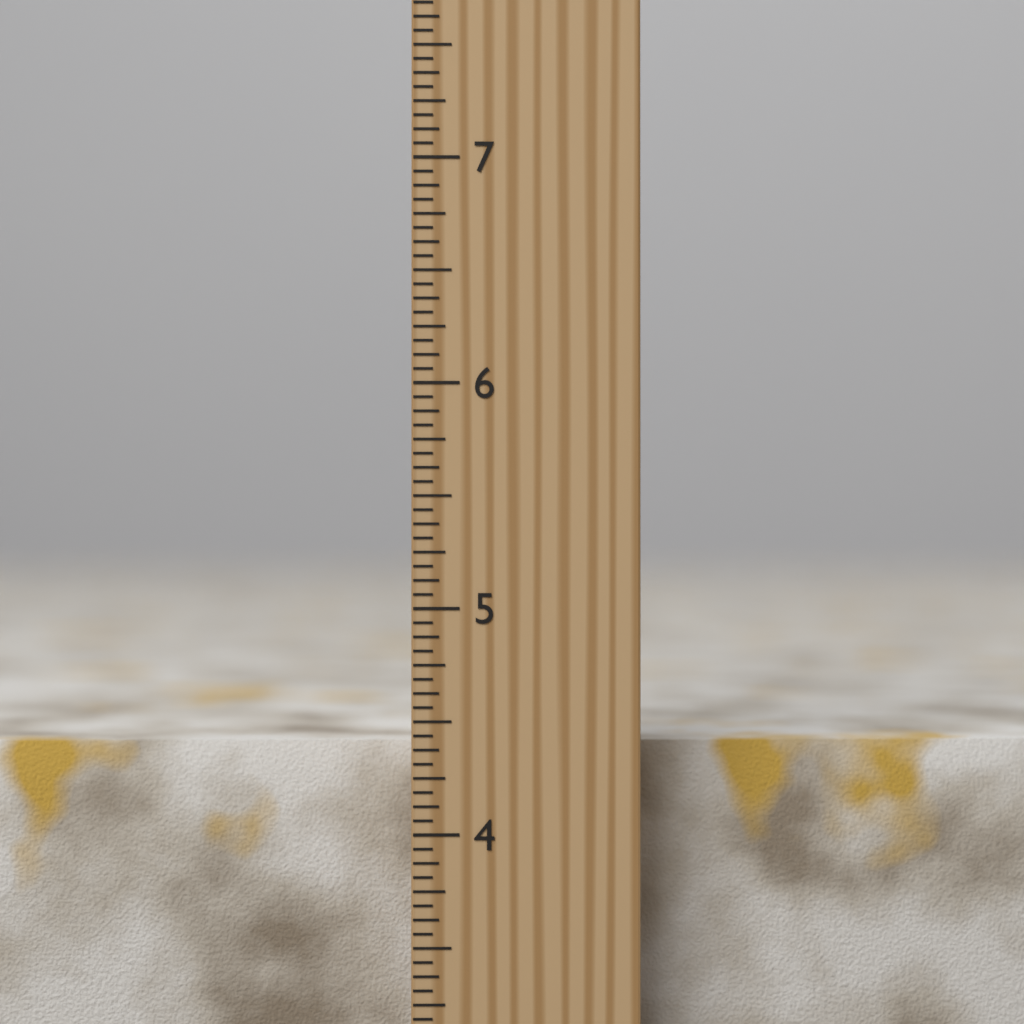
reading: 4.3750 inch
